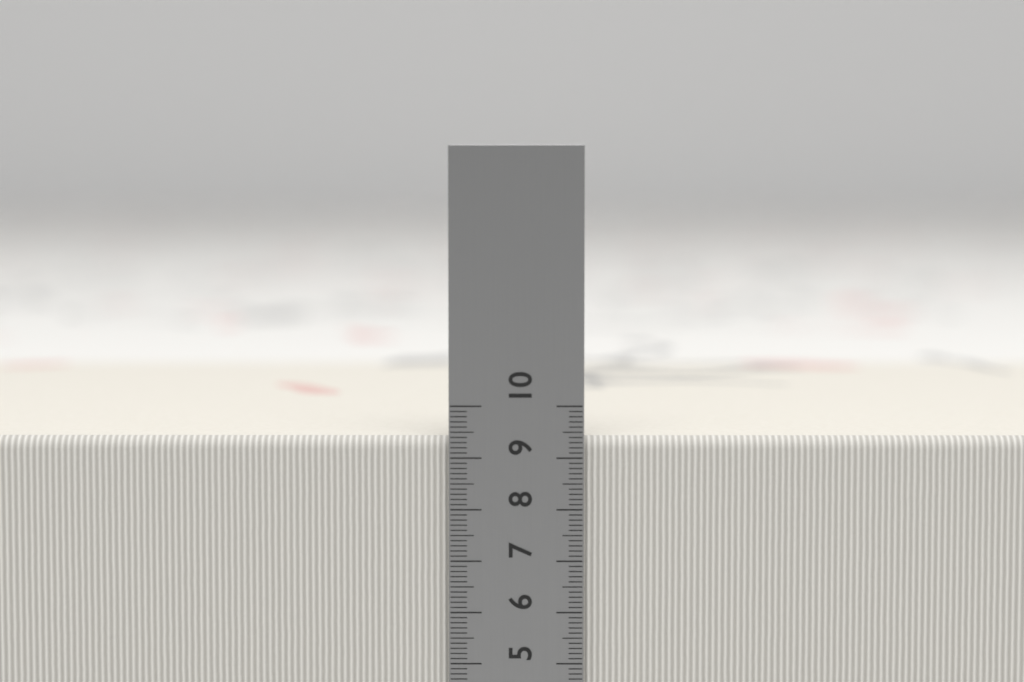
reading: 9.4 cm
